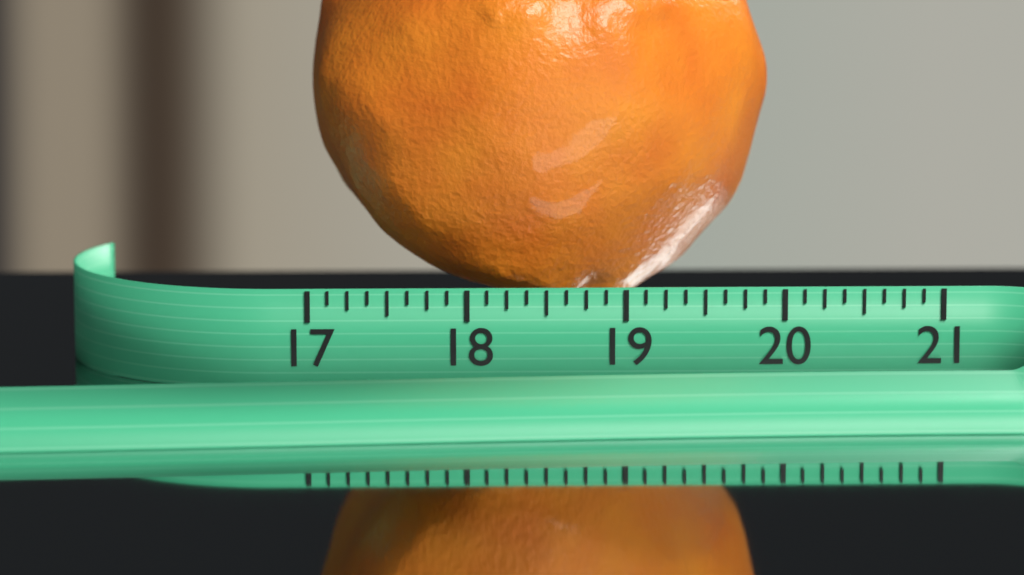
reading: 20.000 (no unit)
